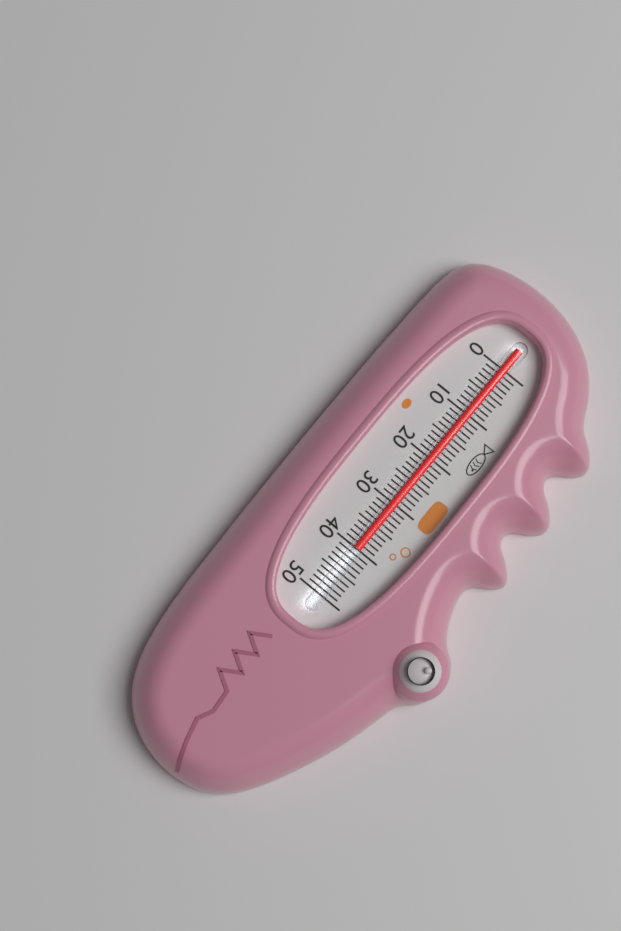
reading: 40 (no unit)
